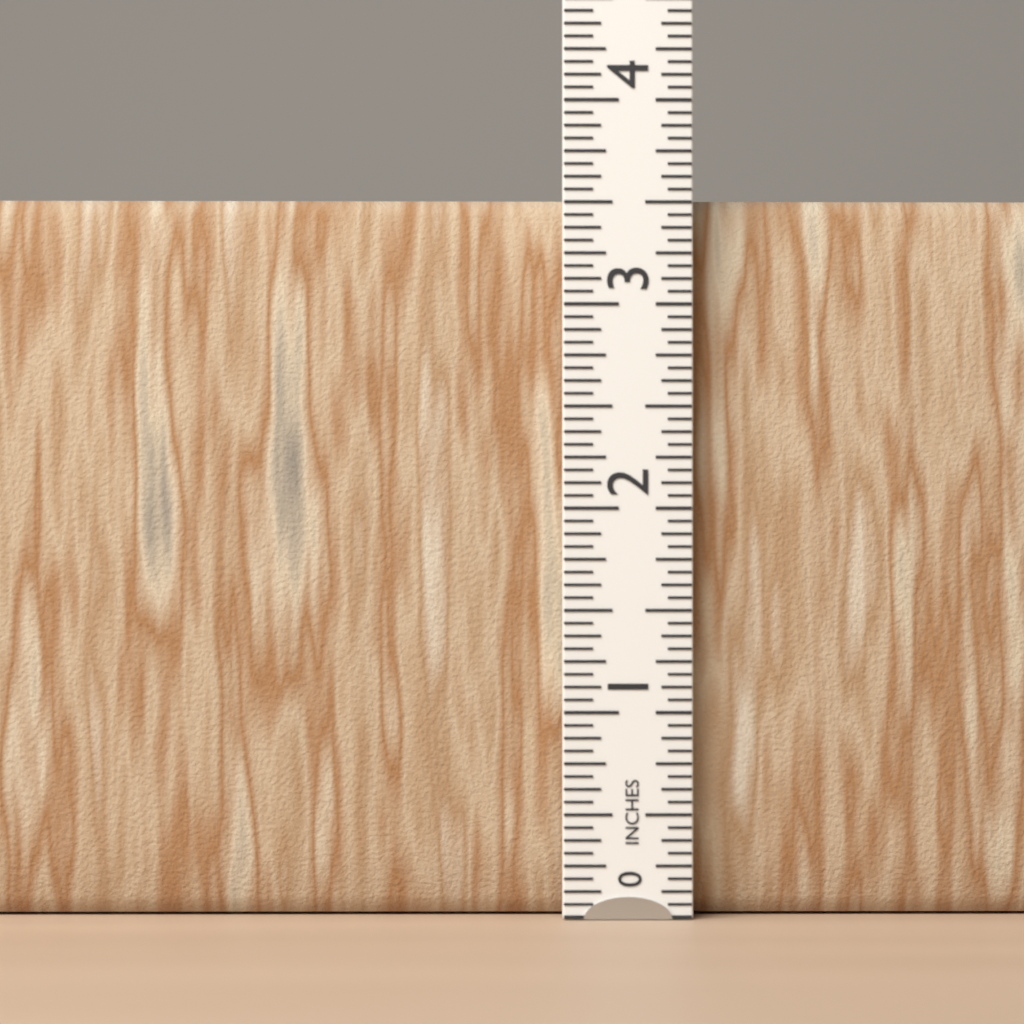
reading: 3.5625 in
